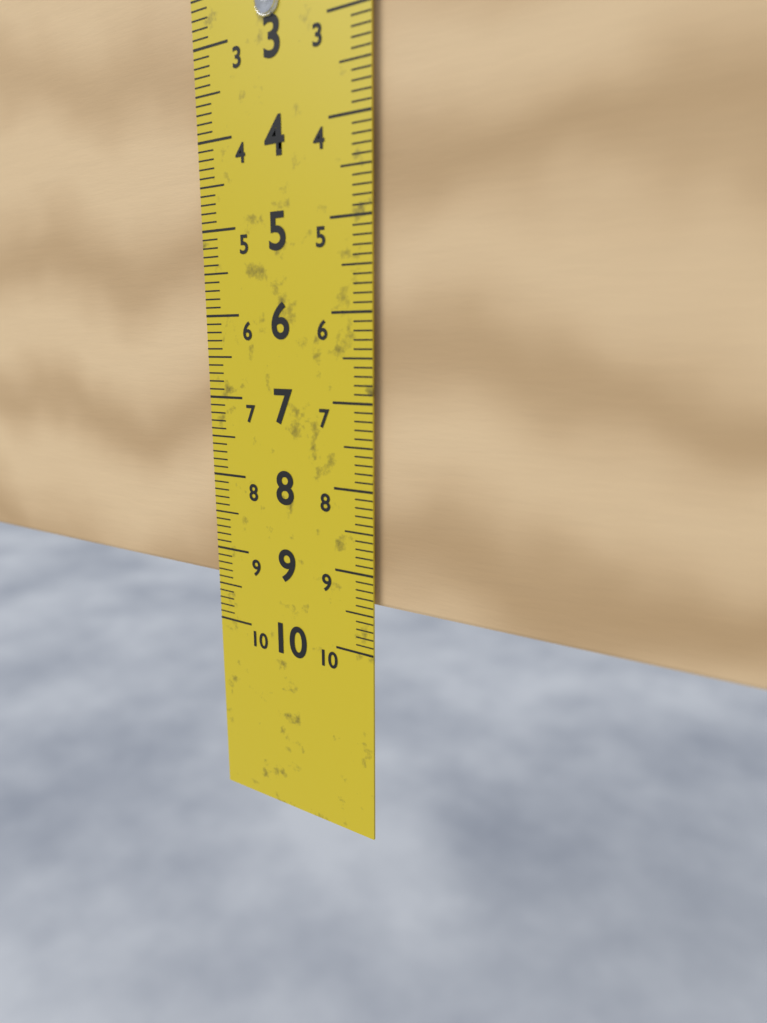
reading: 9.4 cm
